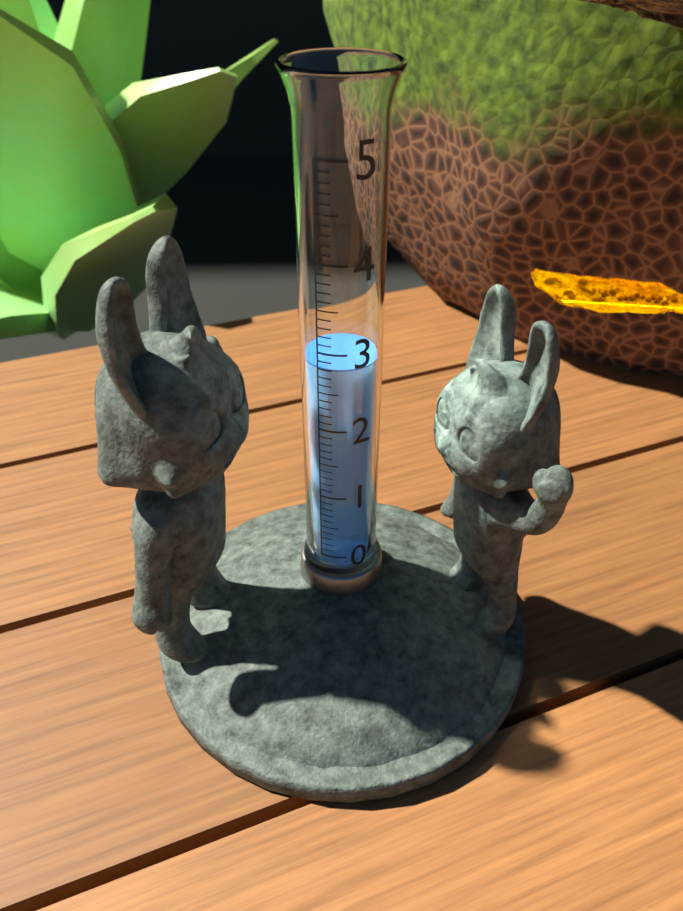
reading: 2.8 (no unit)
